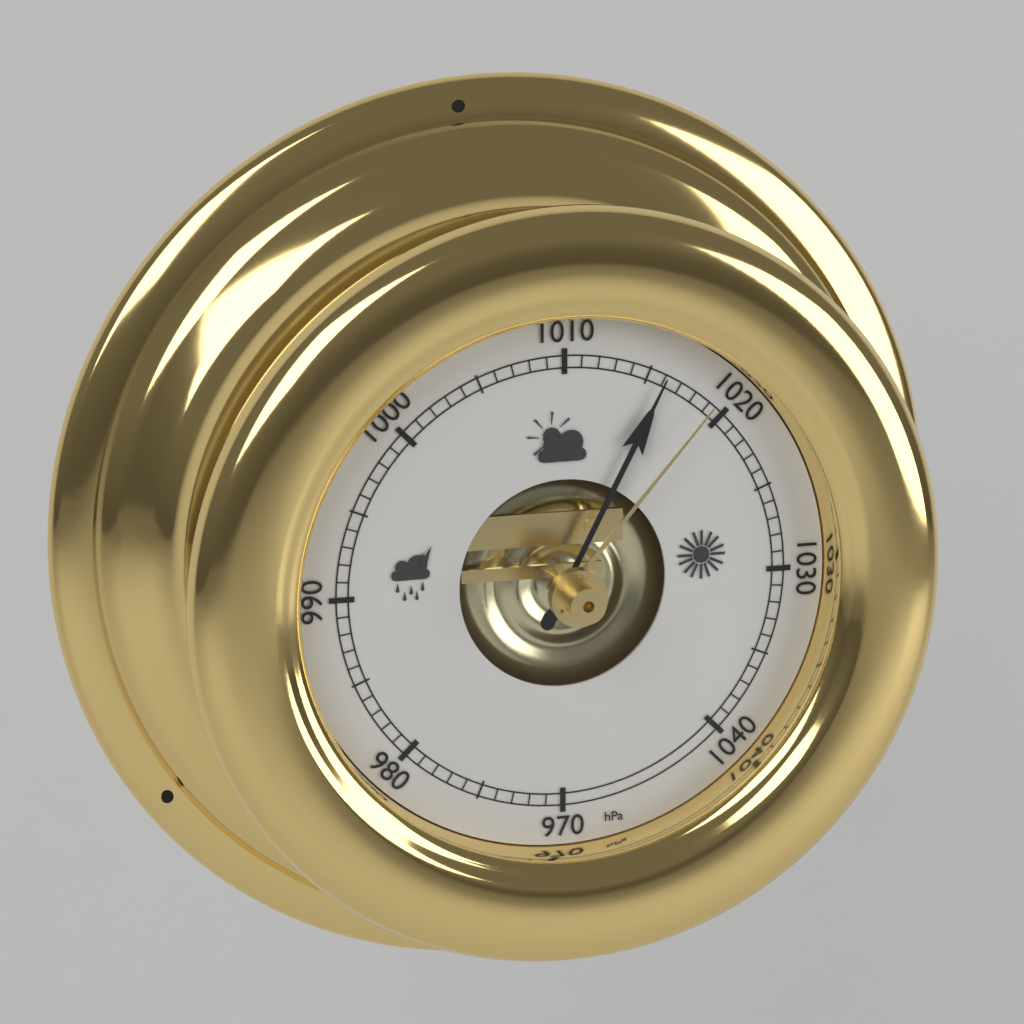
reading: 1016 hPa
